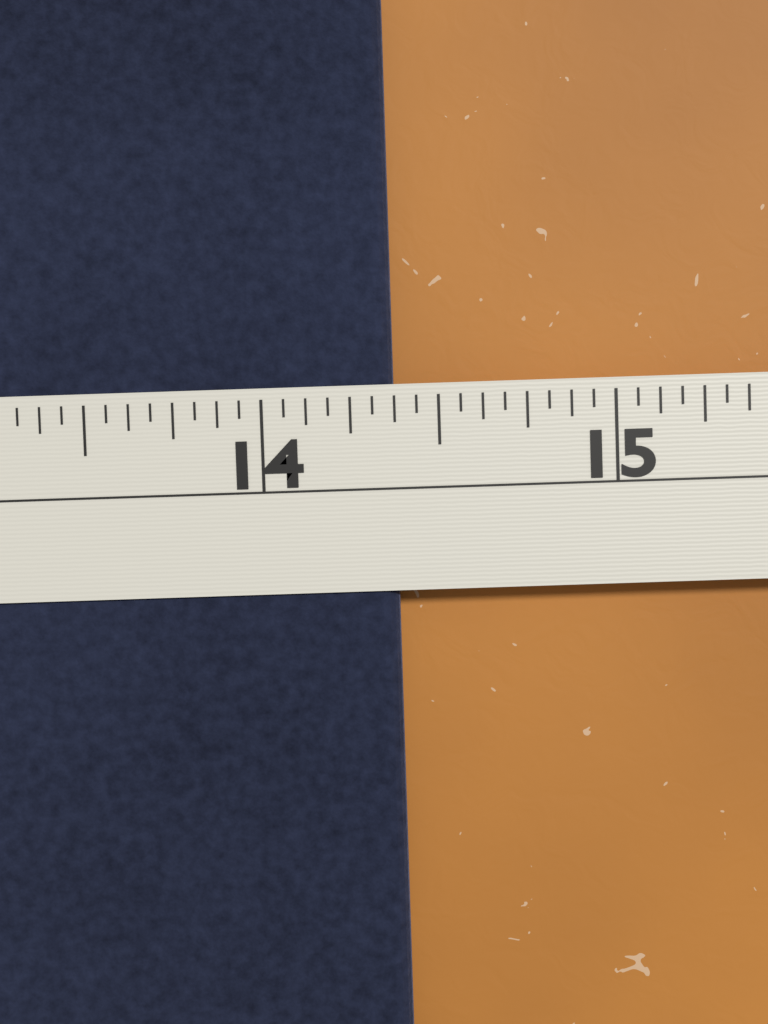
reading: 14.3750 in
